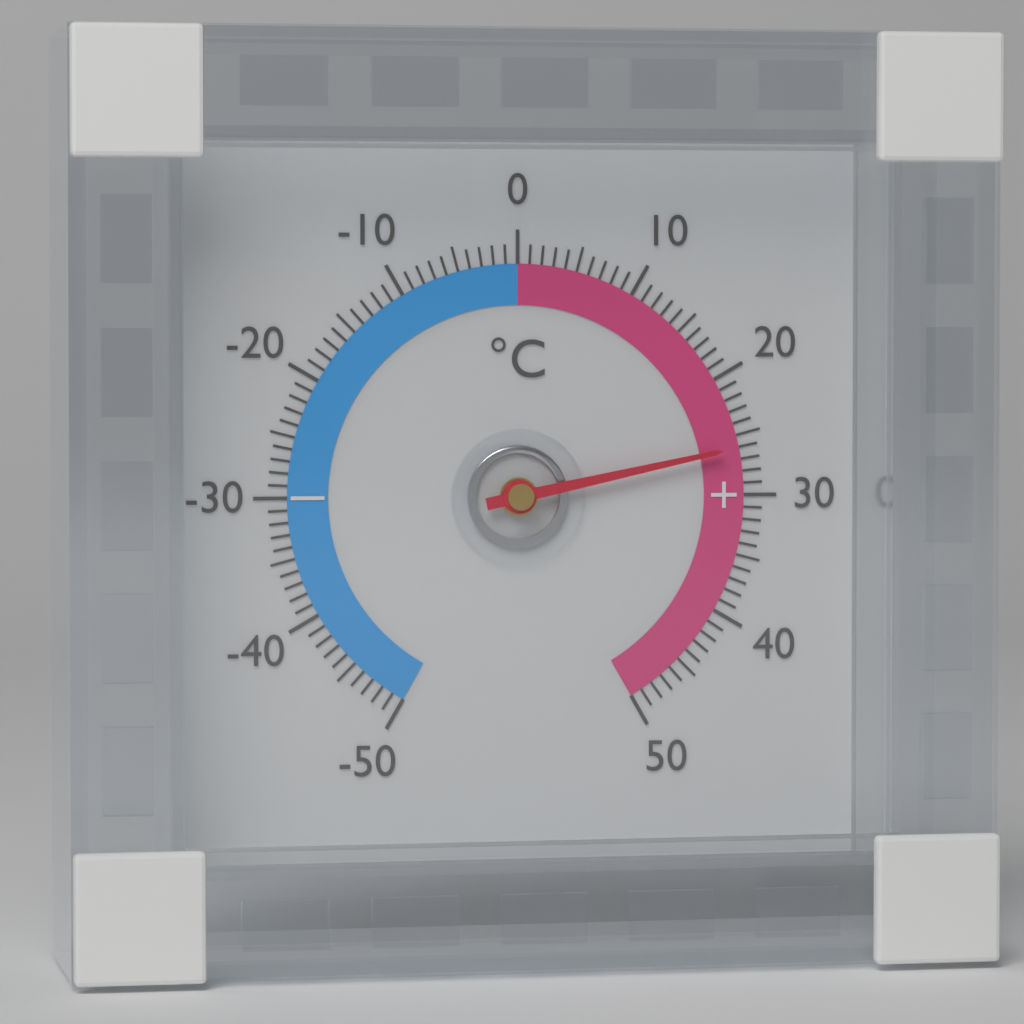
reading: 26 °C
